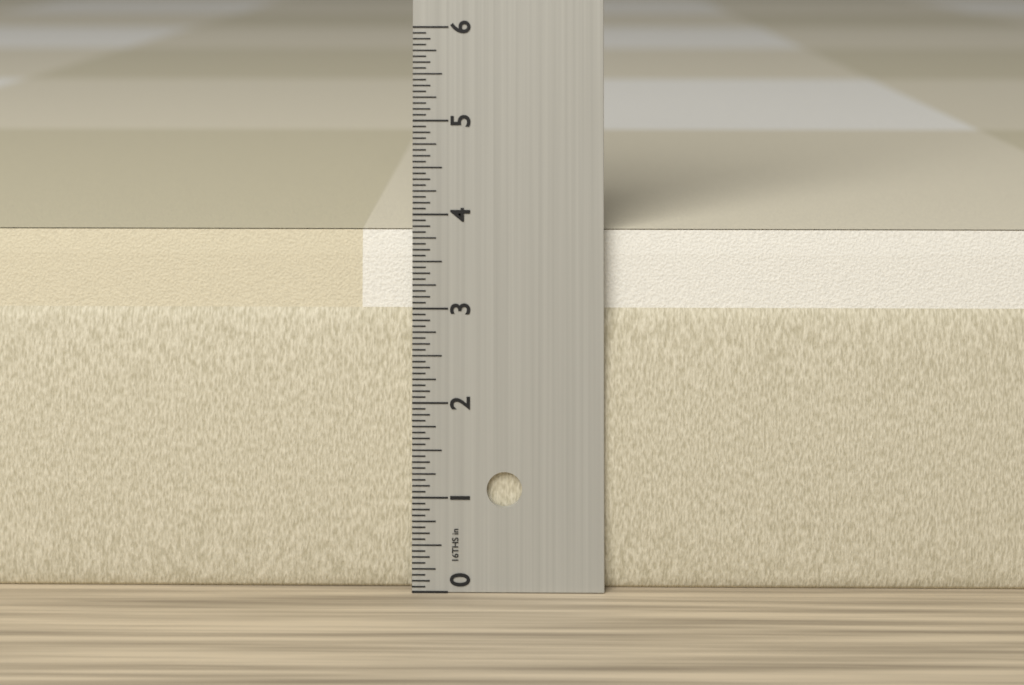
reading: 3.8125 in
